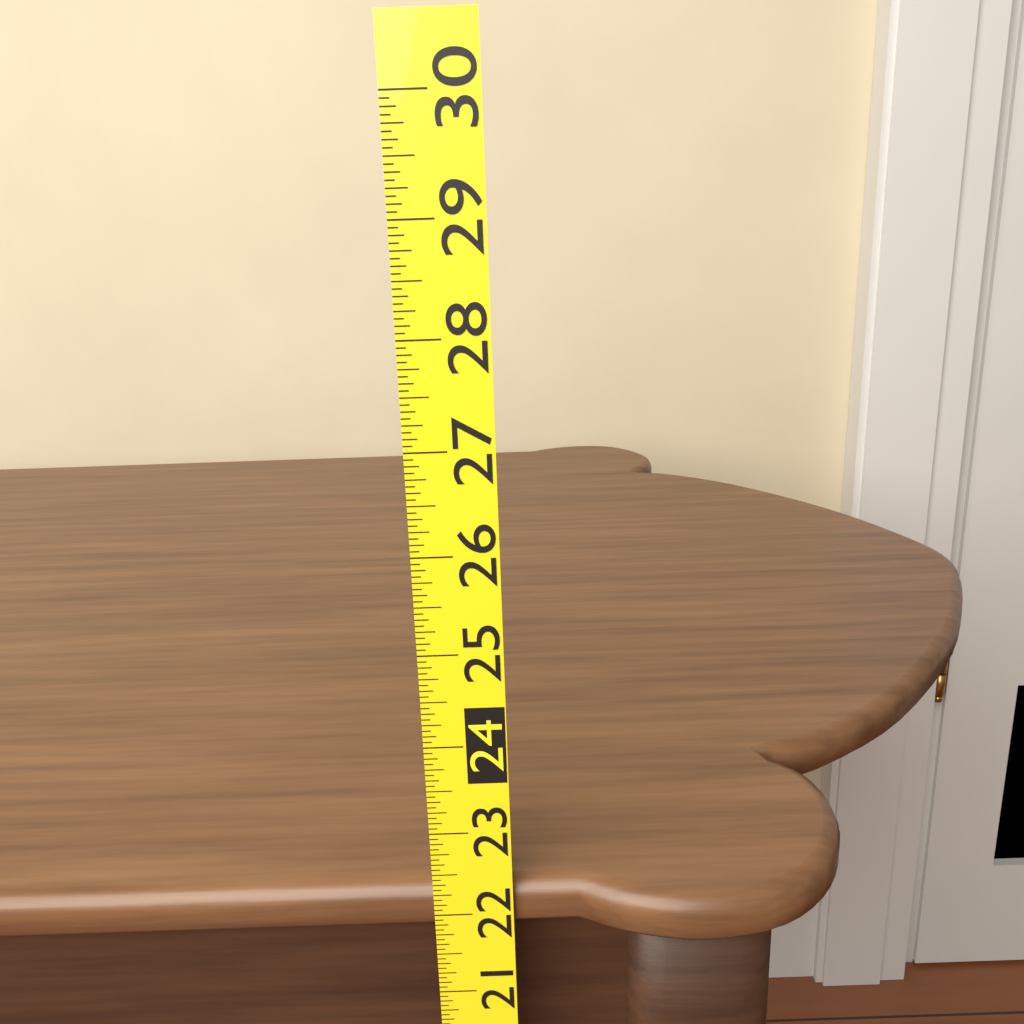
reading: 22.3125 (no unit)
